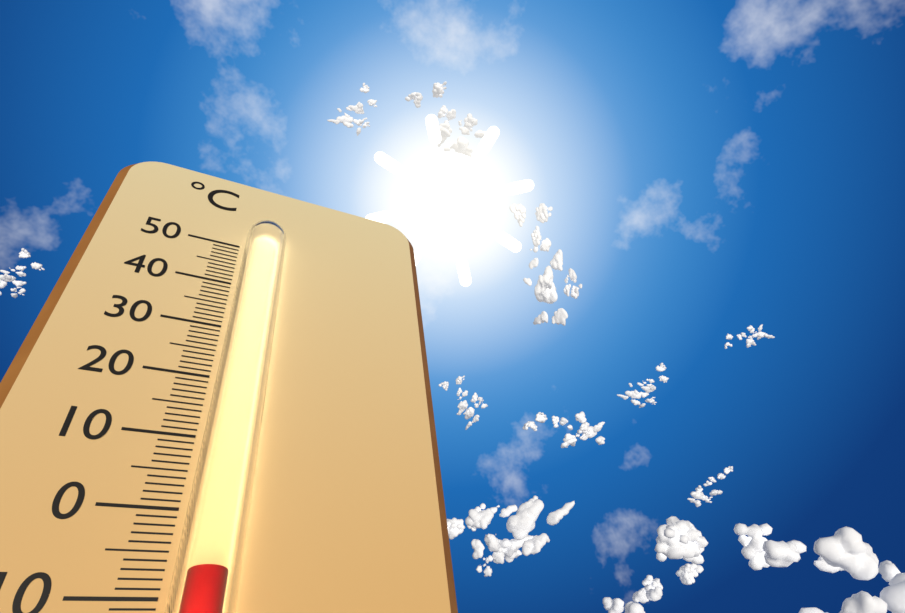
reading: -8 °C
